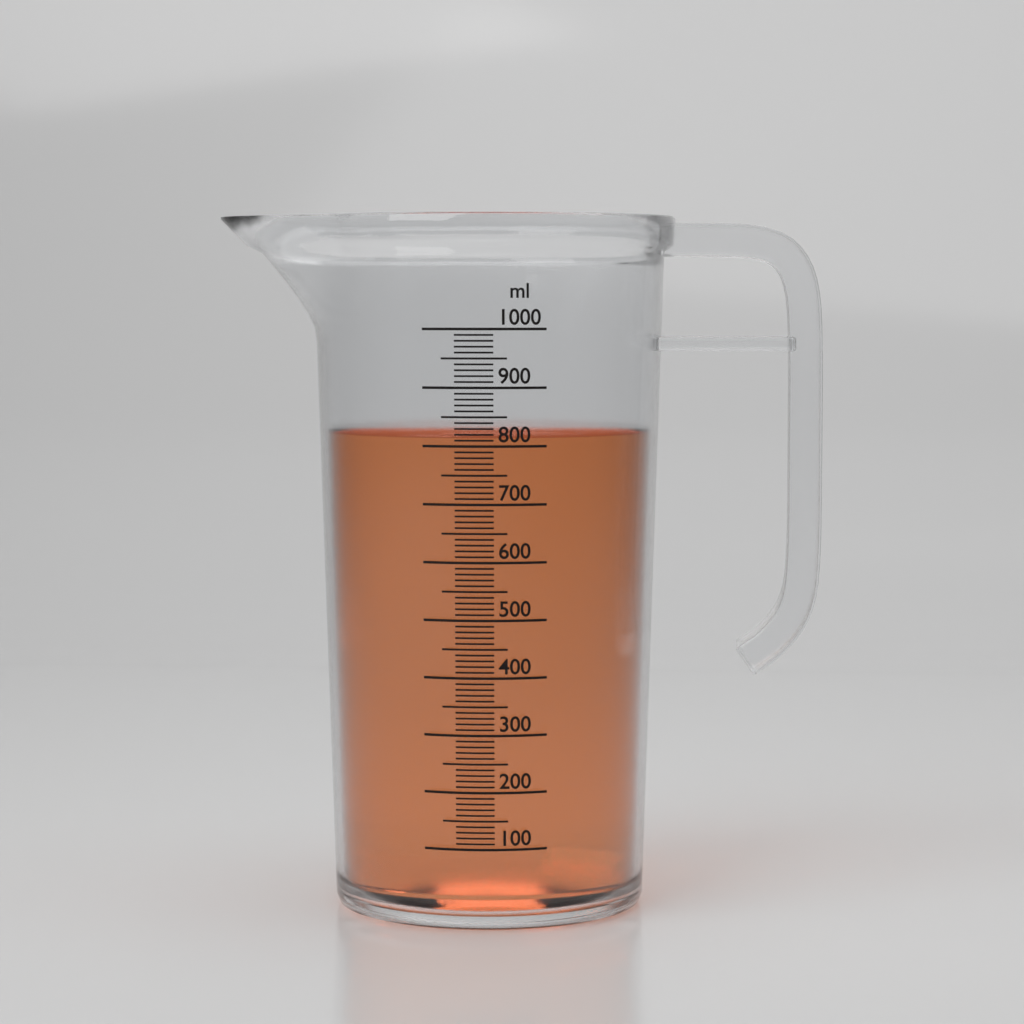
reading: 820 ml
